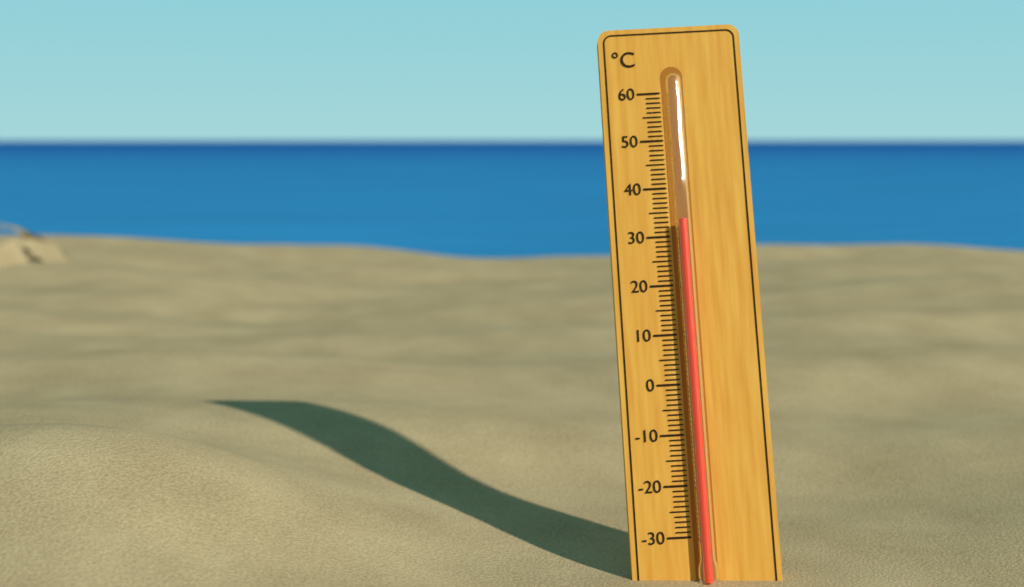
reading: 33 °C
